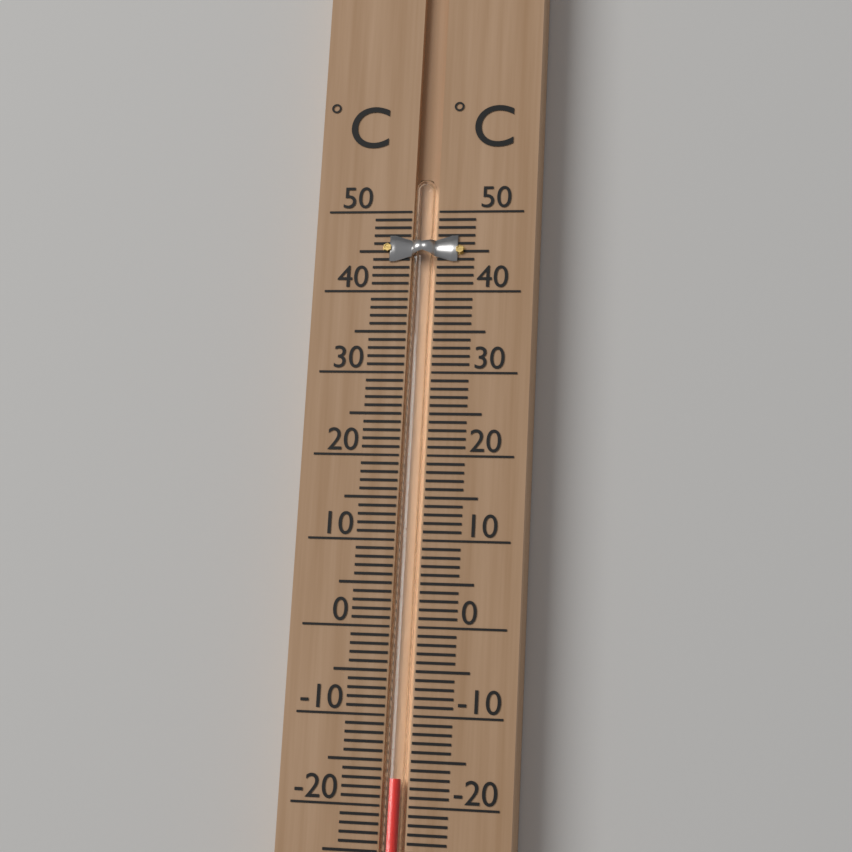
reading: -17 °C
